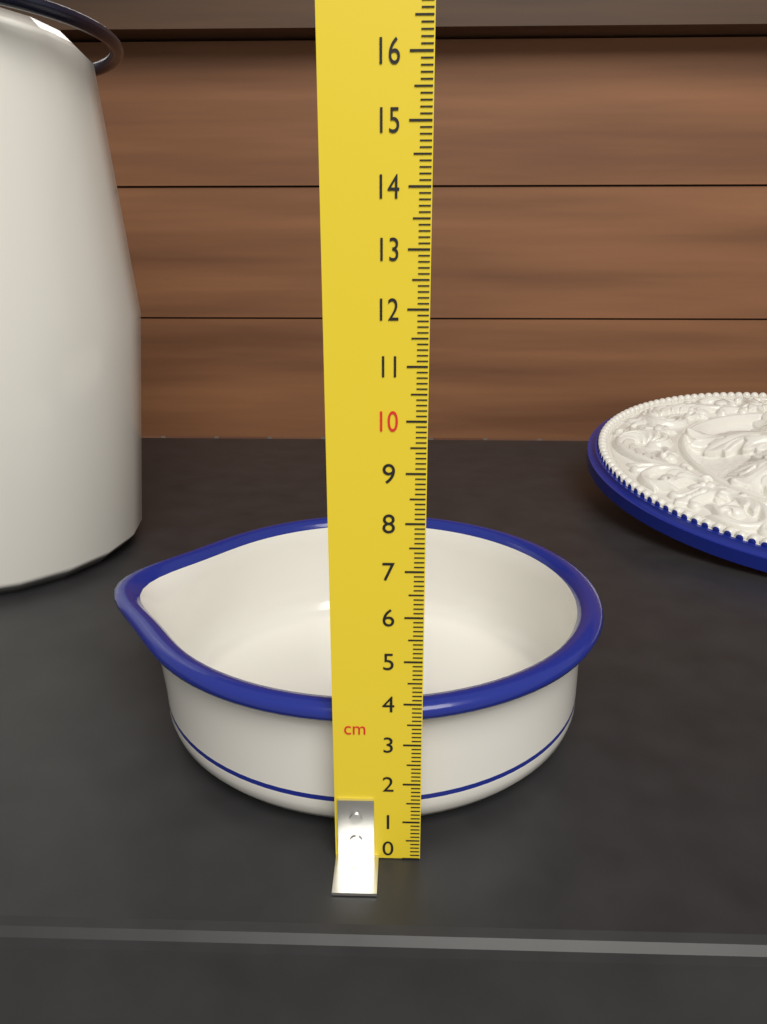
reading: 3.8 cm
